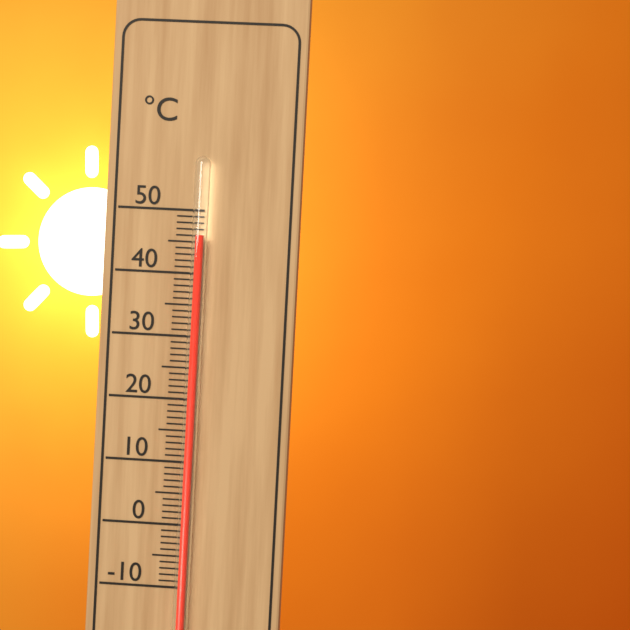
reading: 46 °C
